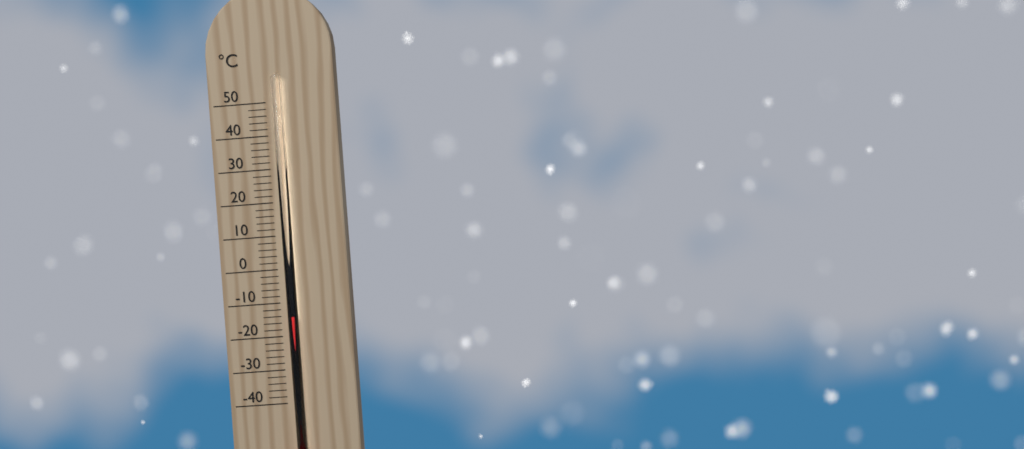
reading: -14 °C
